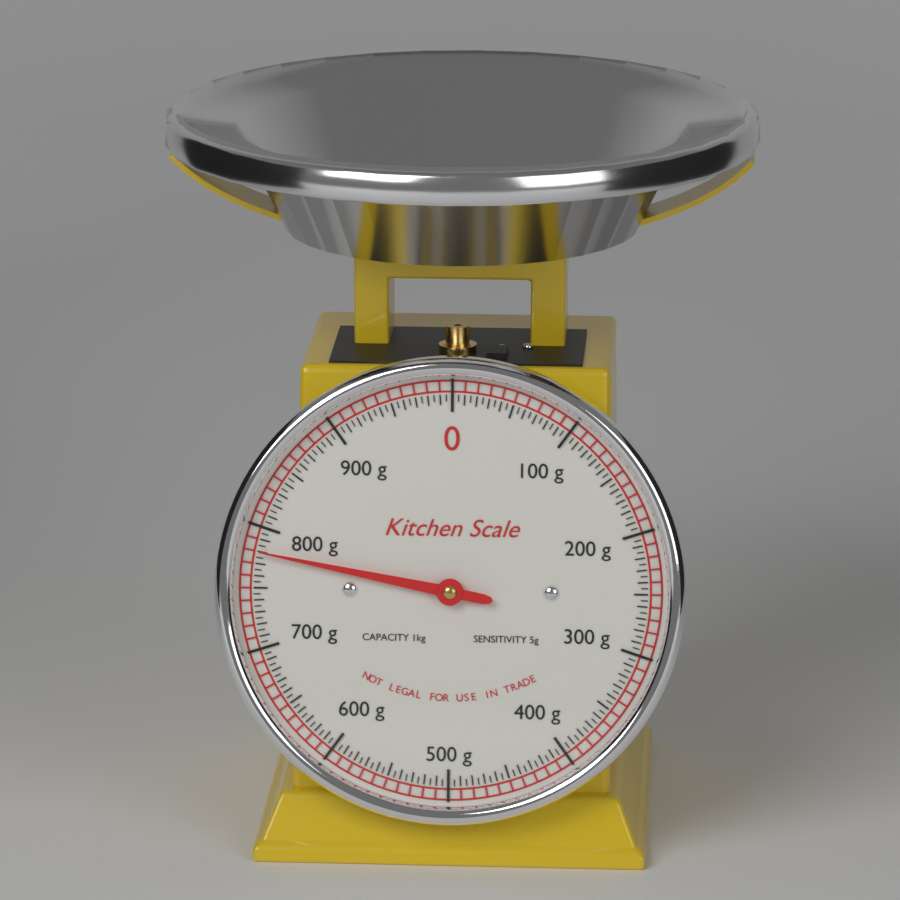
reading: 780 g
